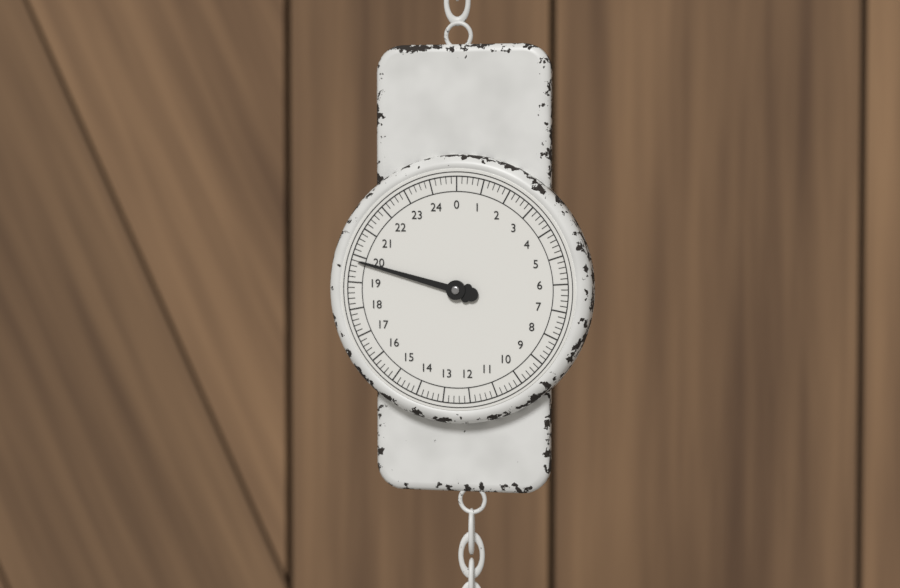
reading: 19.8 (no unit)
